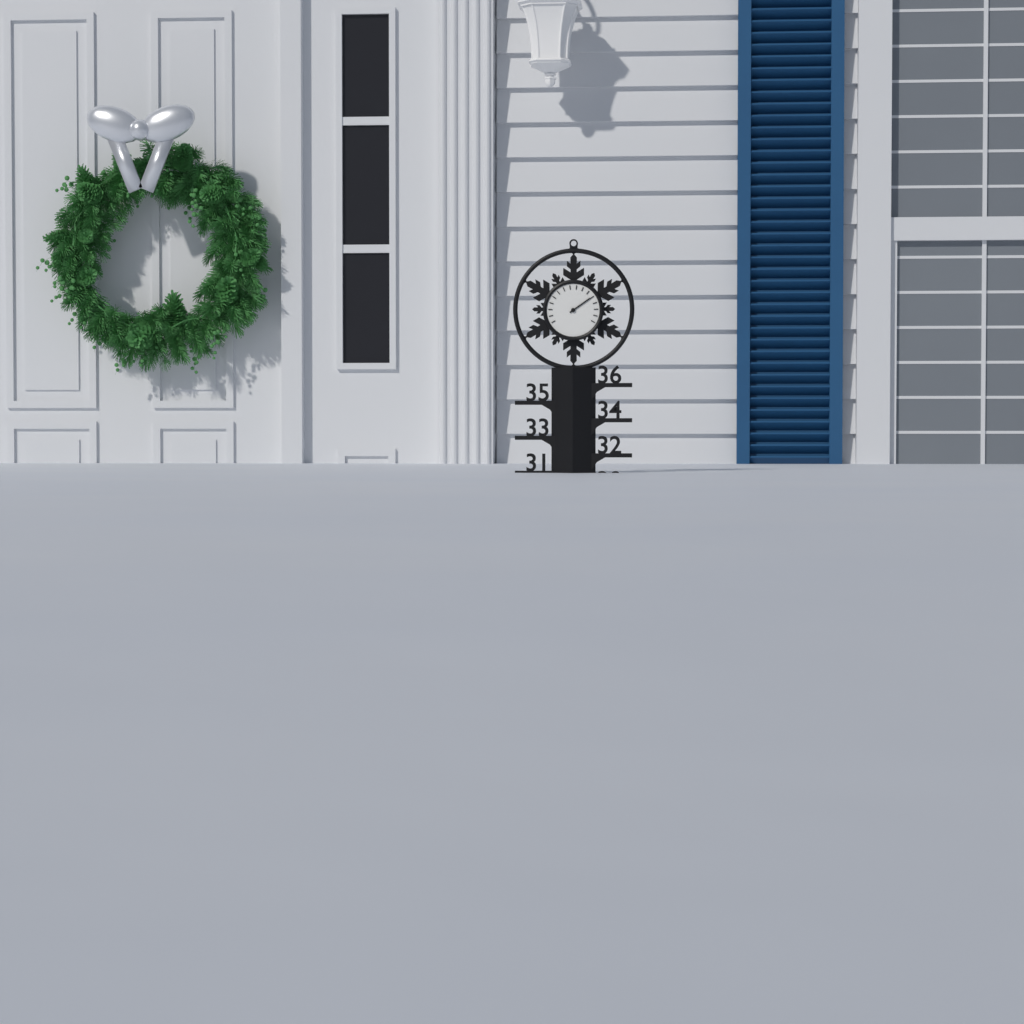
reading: 31 (no unit)
